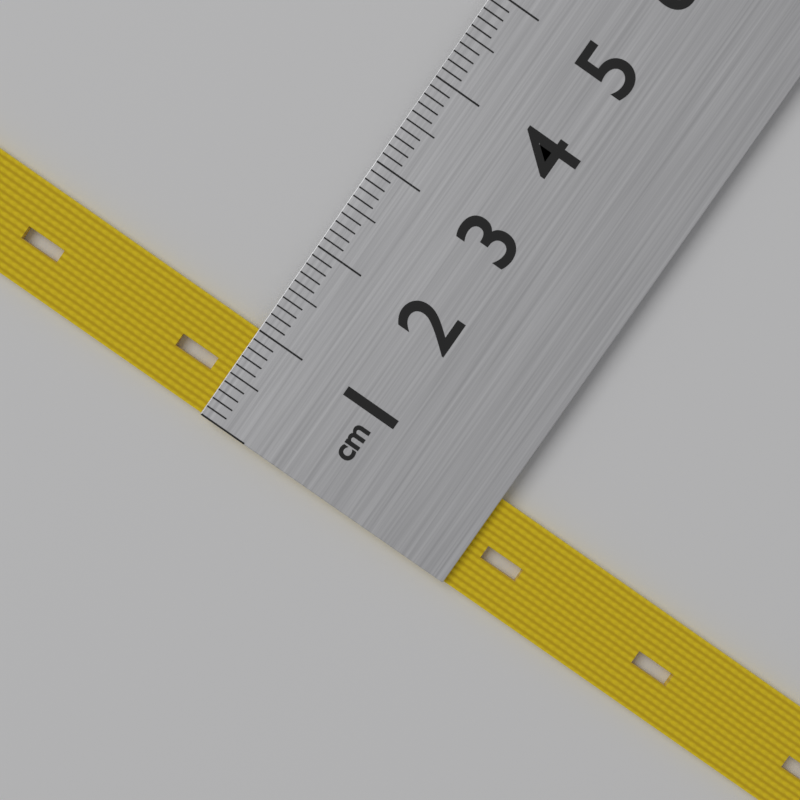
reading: 1.0 cm
